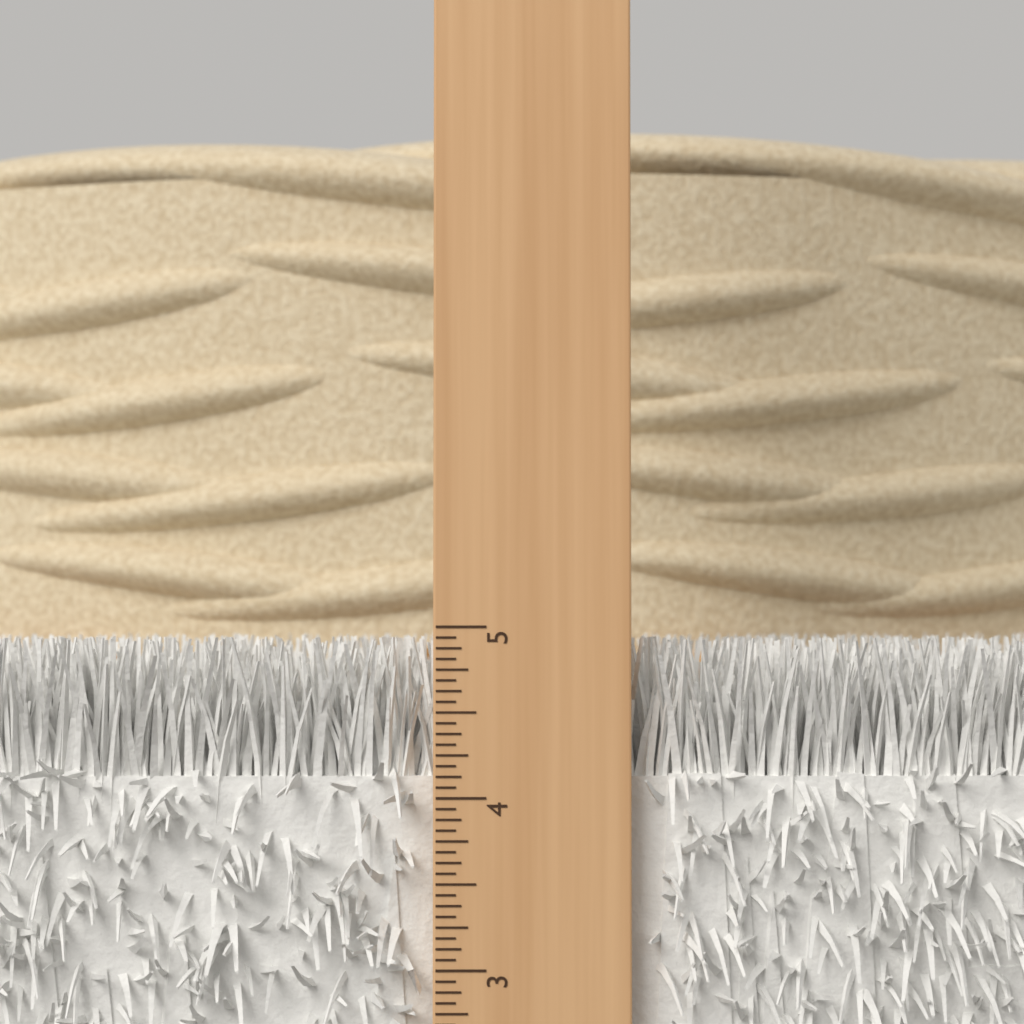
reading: 4.9375 in
